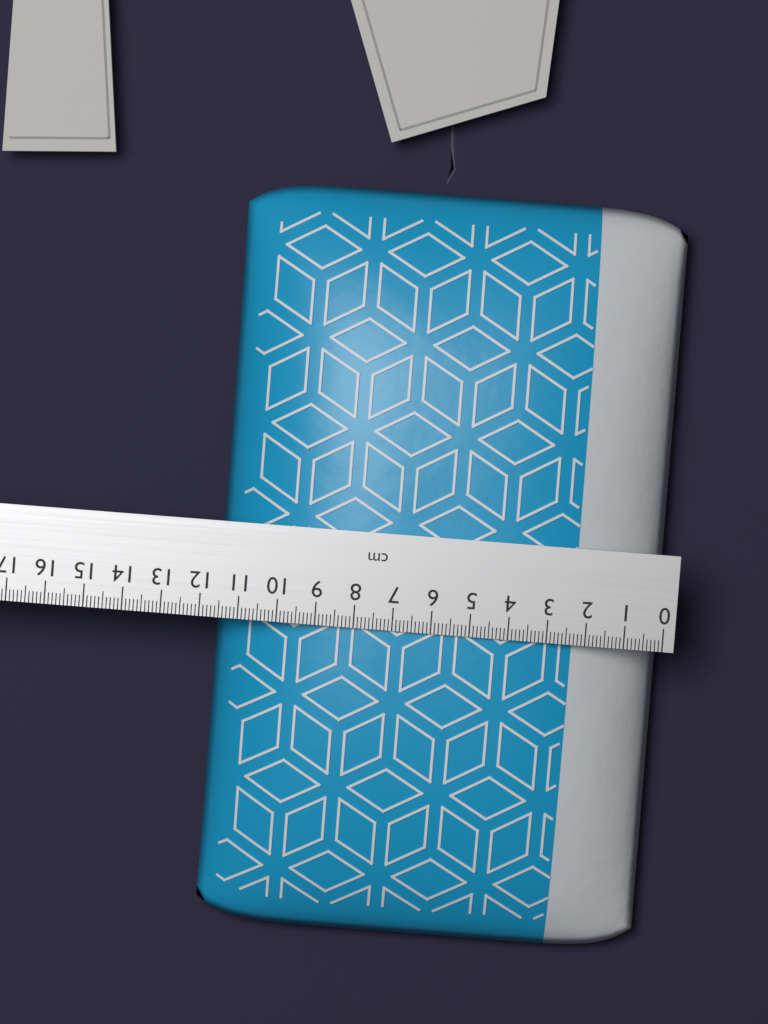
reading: 11.6 cm
